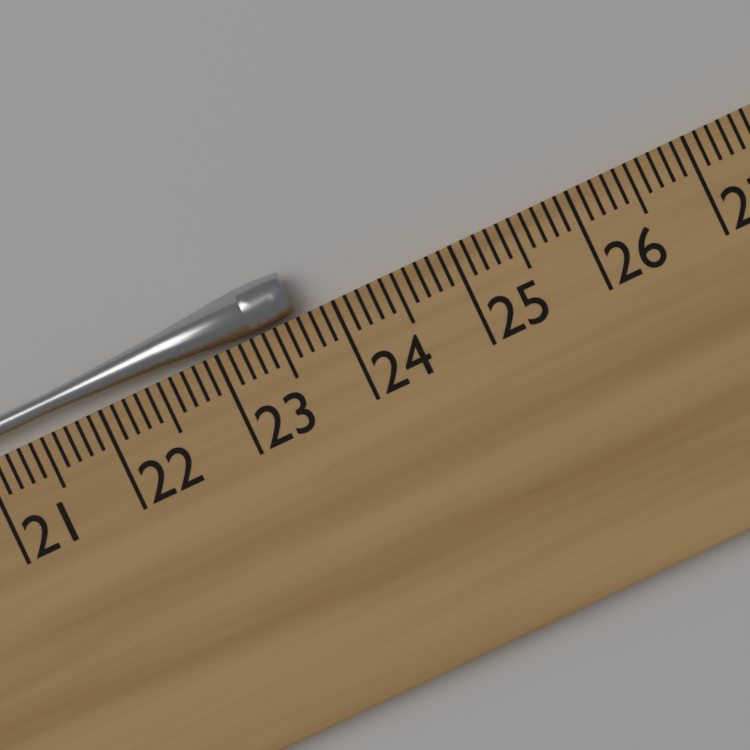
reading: 23.7 cm
